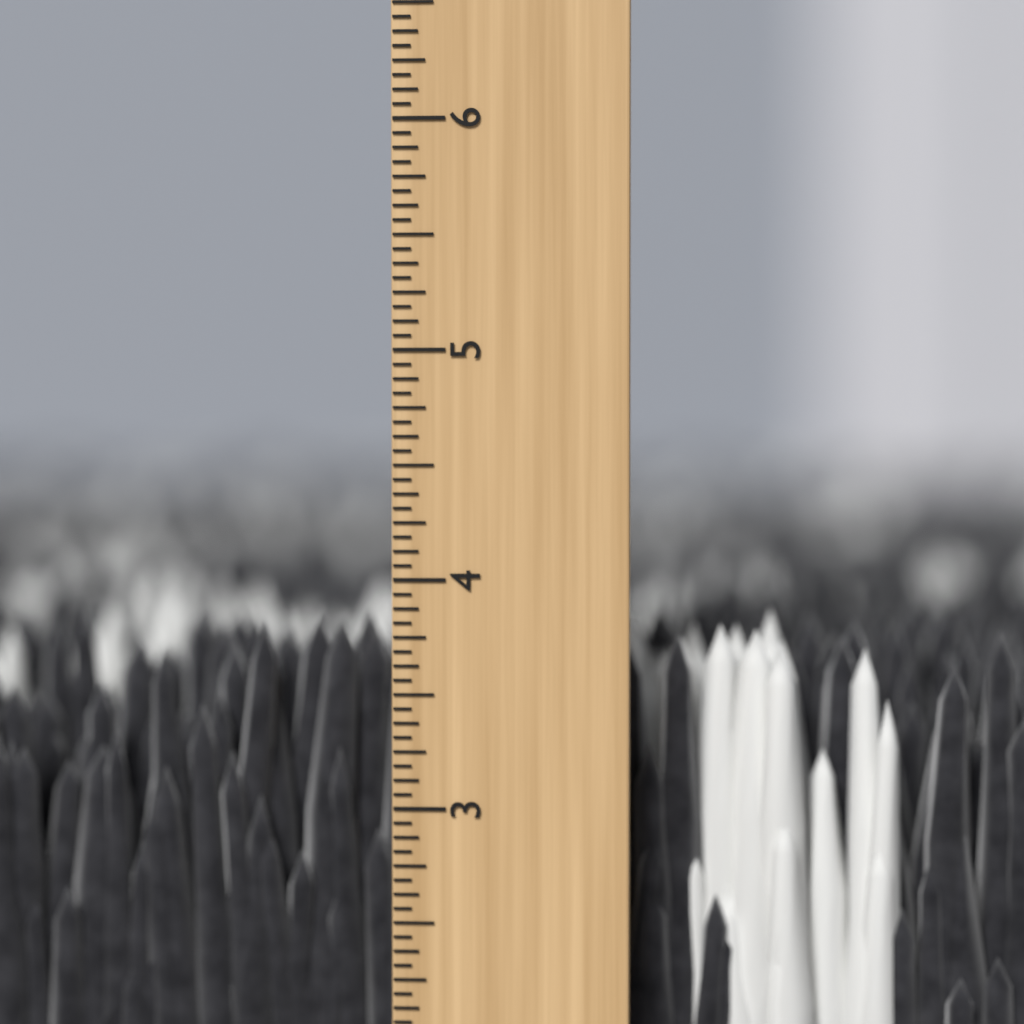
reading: 3.8125 inch
